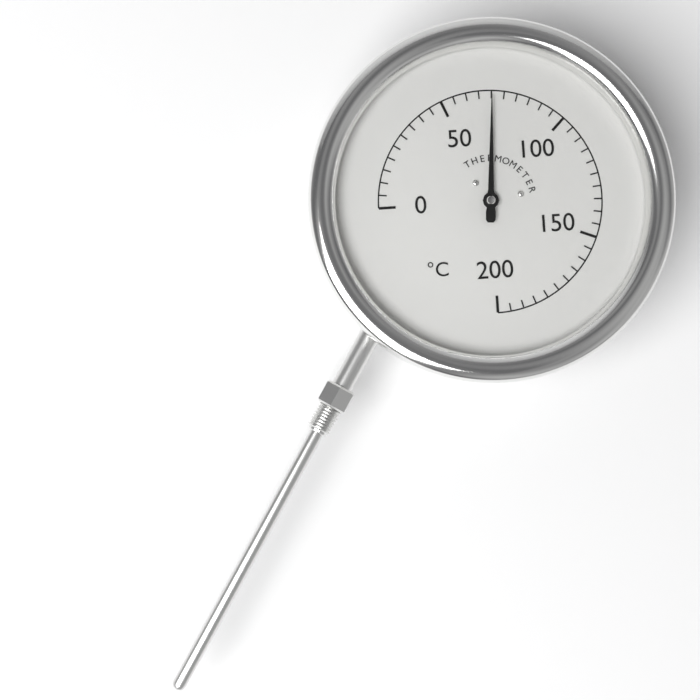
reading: 70 °C
